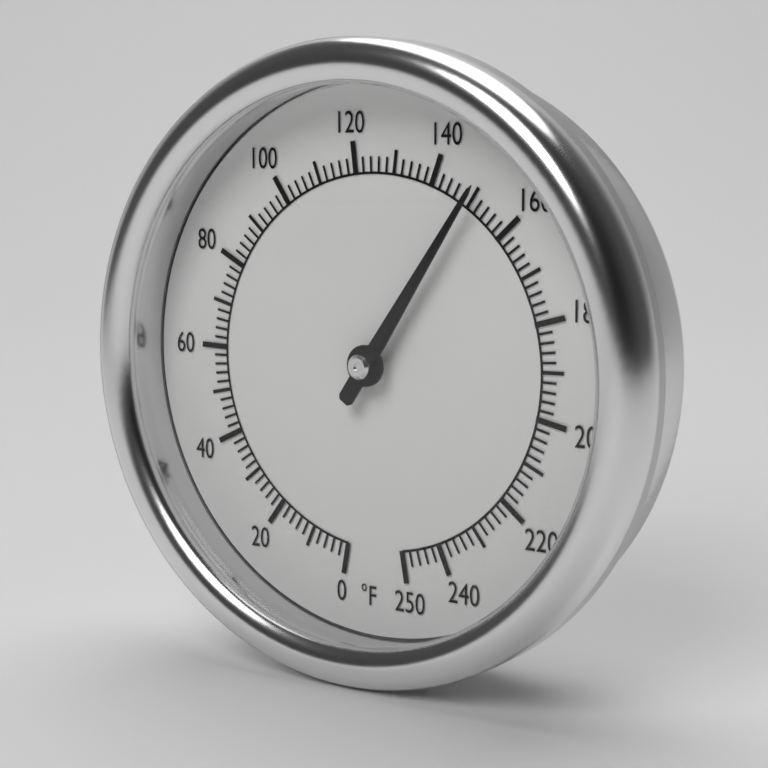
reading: 150 °F
